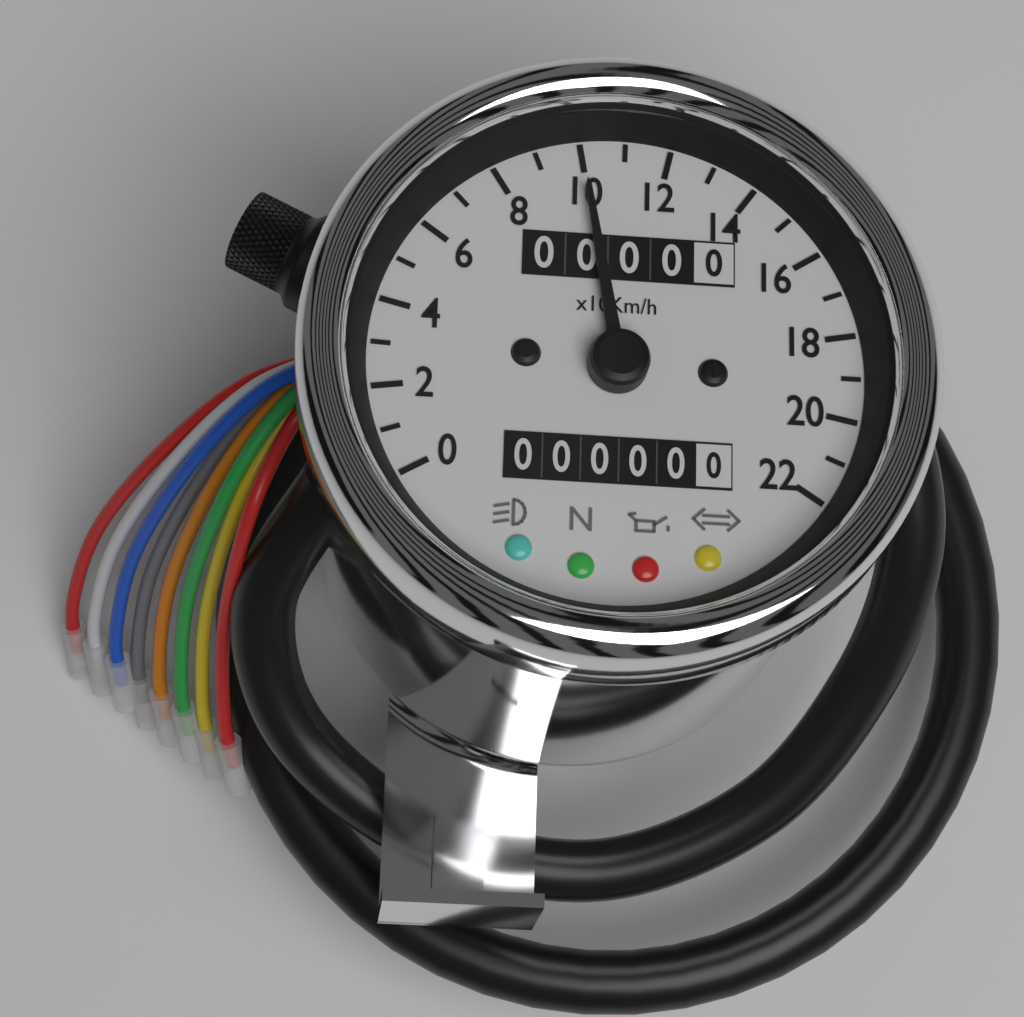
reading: 100 km/h
